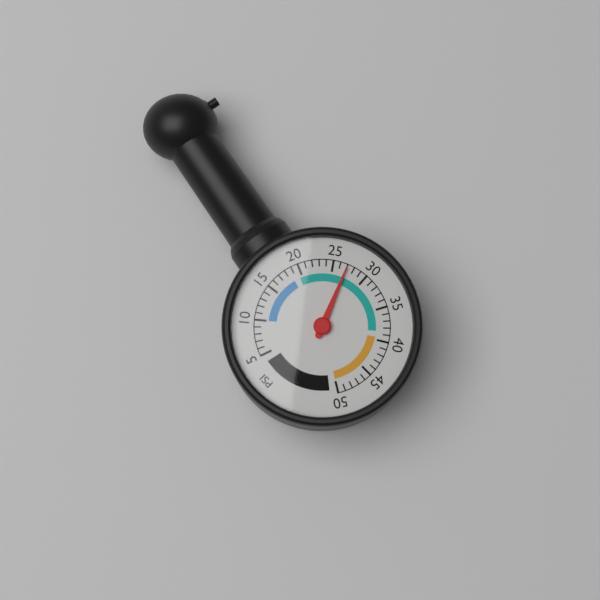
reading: 27 psi
